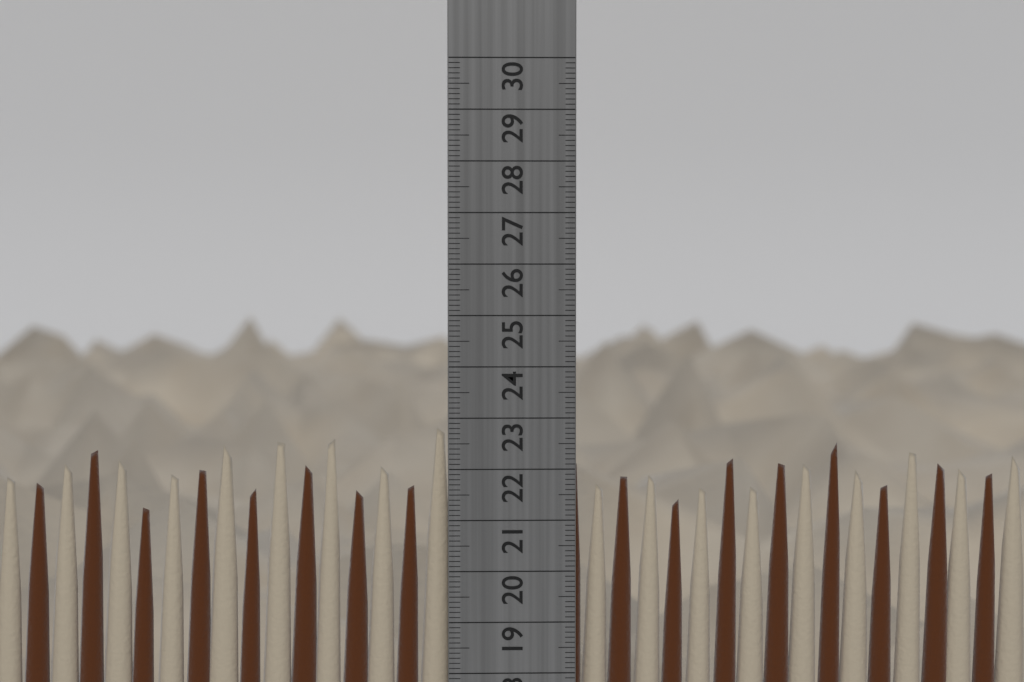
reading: 22.9 cm
